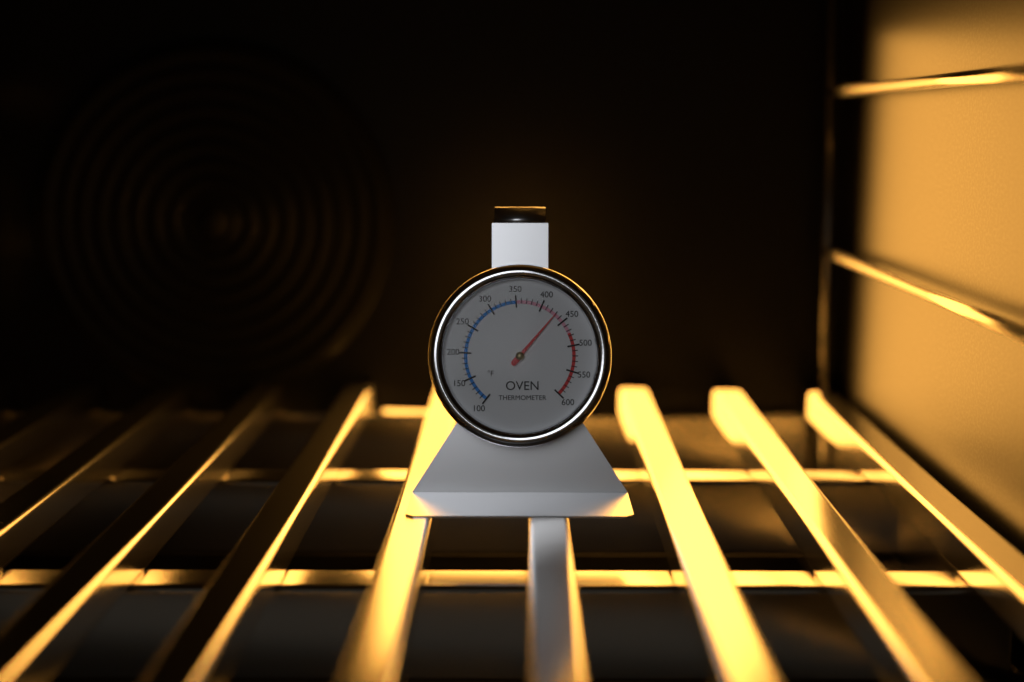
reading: 430 °F
